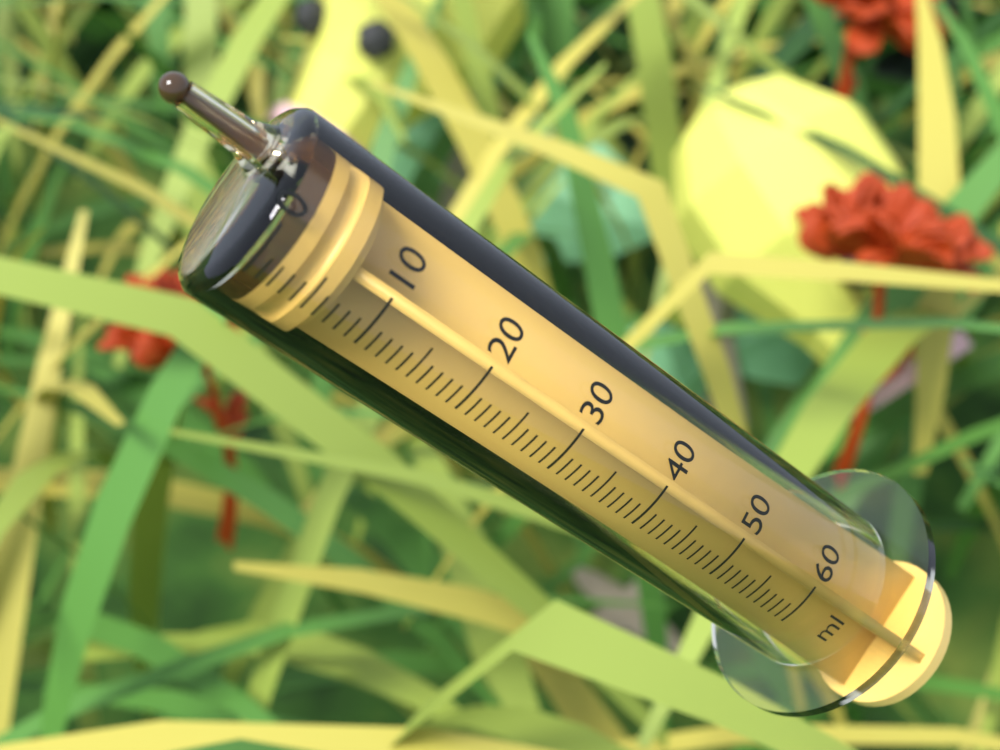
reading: 2 ml
